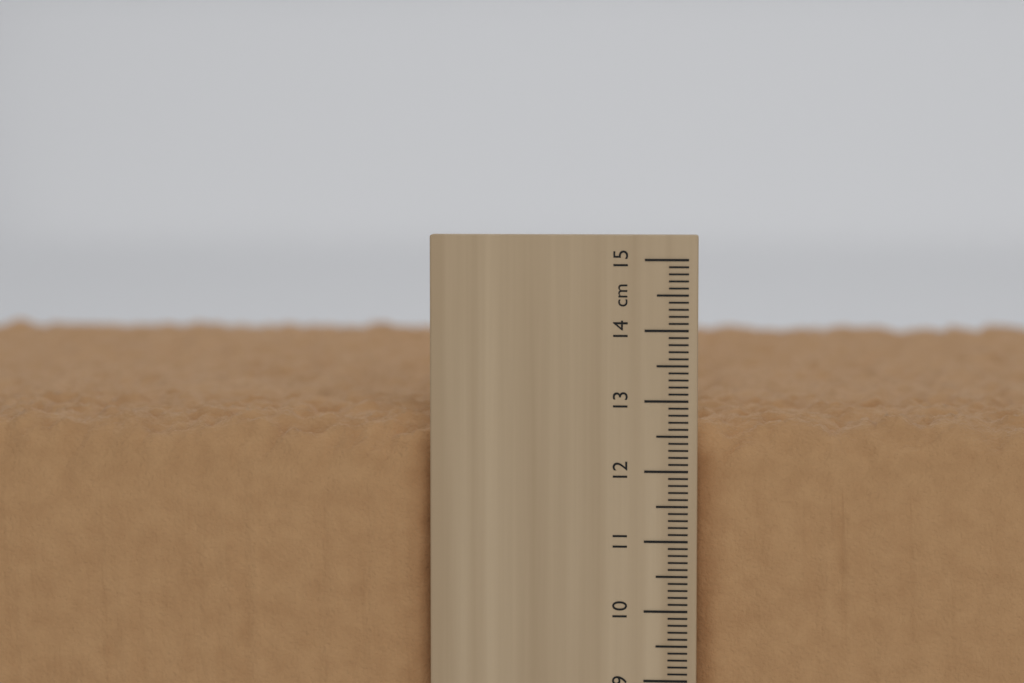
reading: 12.8 cm
